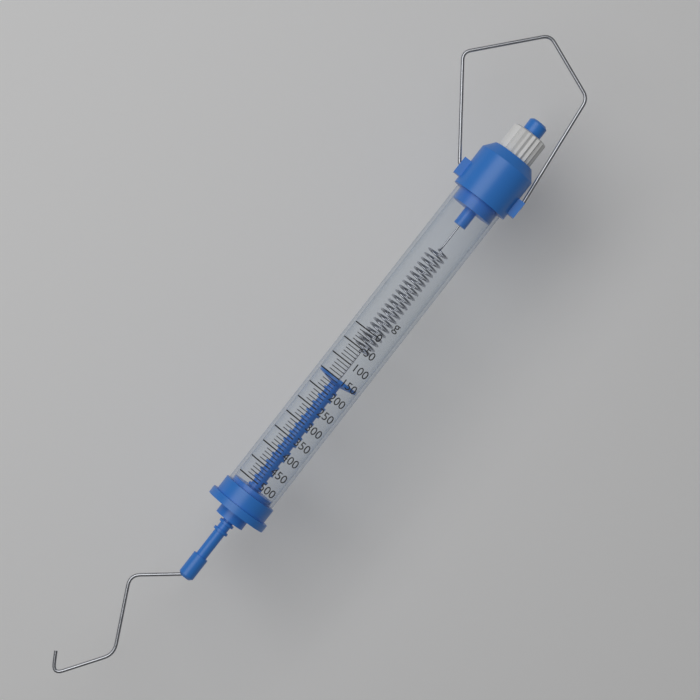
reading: 150 g
